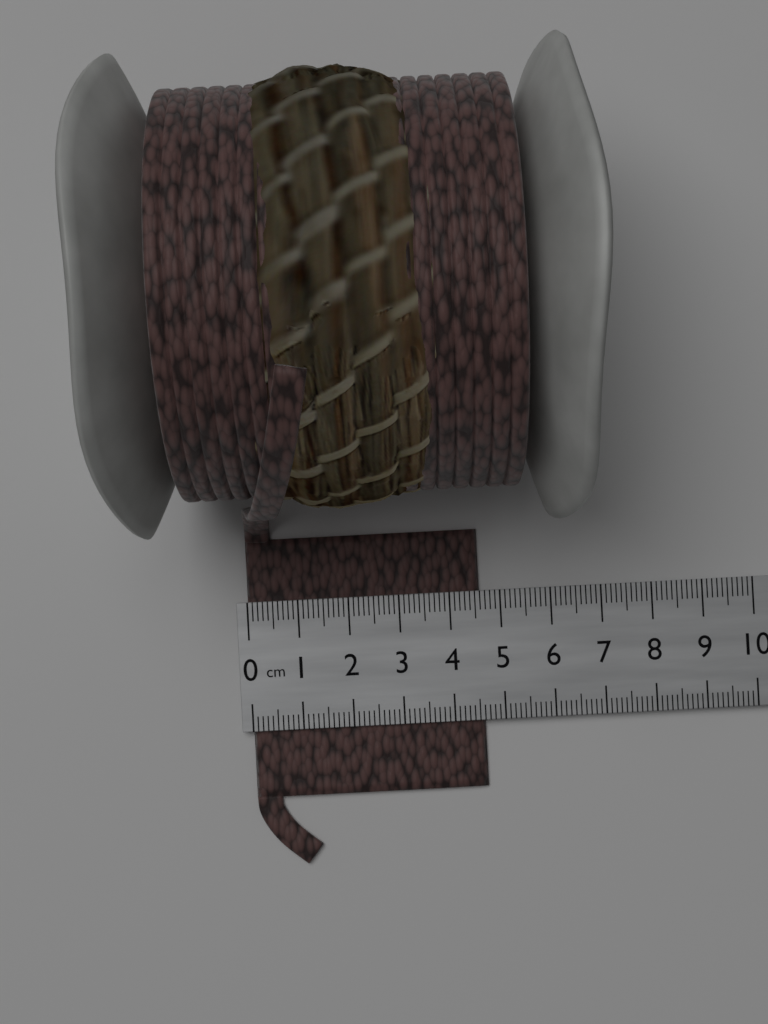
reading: 4.6 cm
